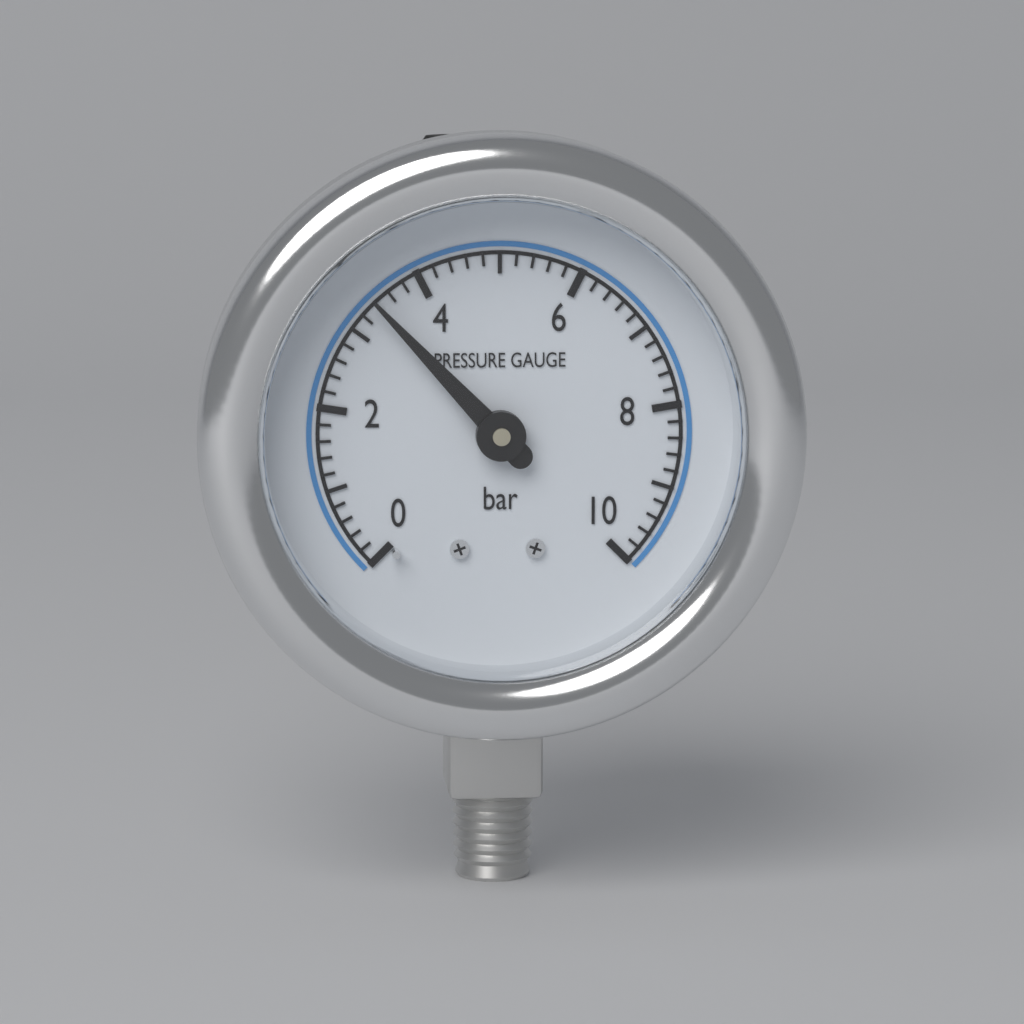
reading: 3.4 bar
